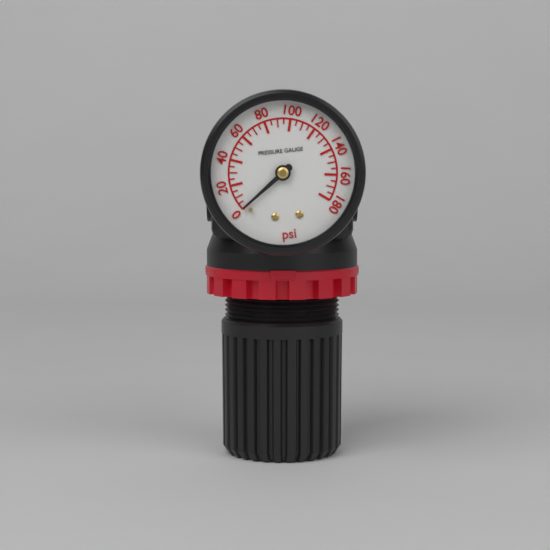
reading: 0 psi
